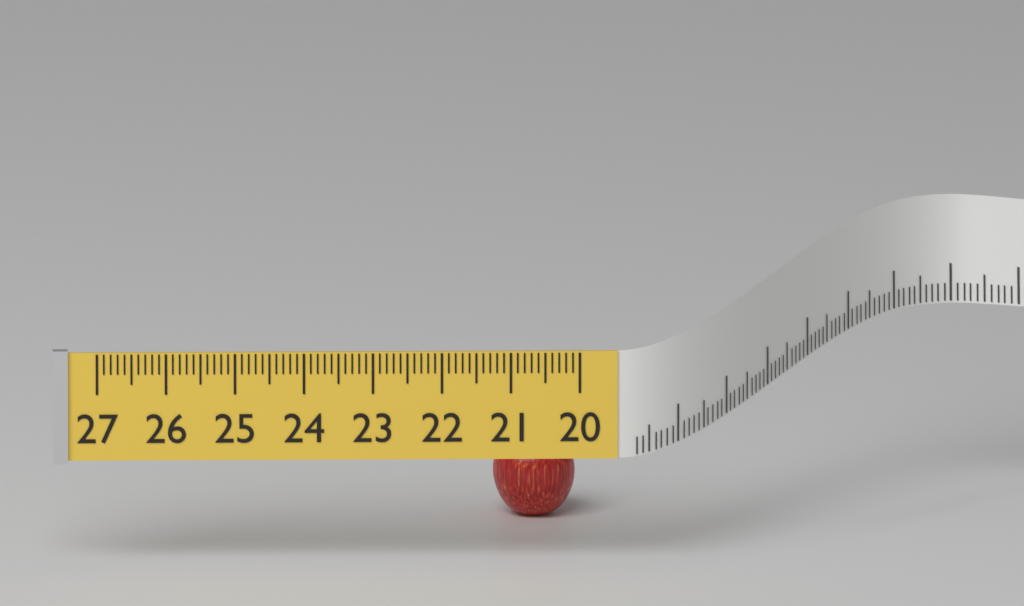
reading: 21.2 (no unit)
